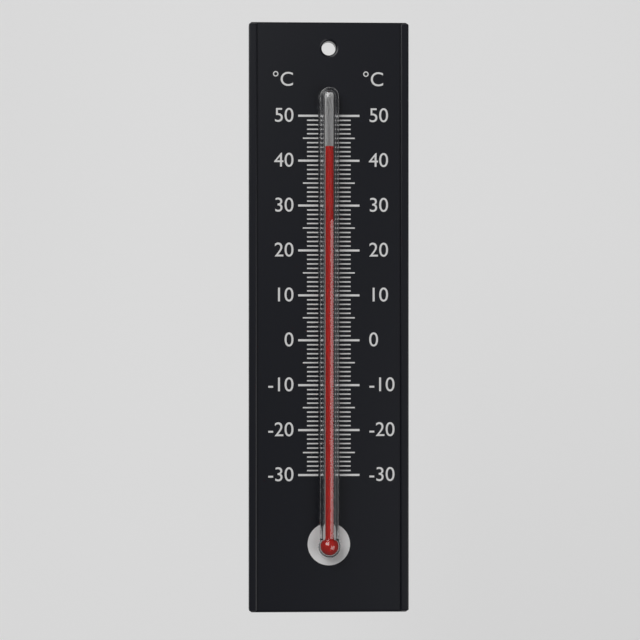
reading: 43 °C
